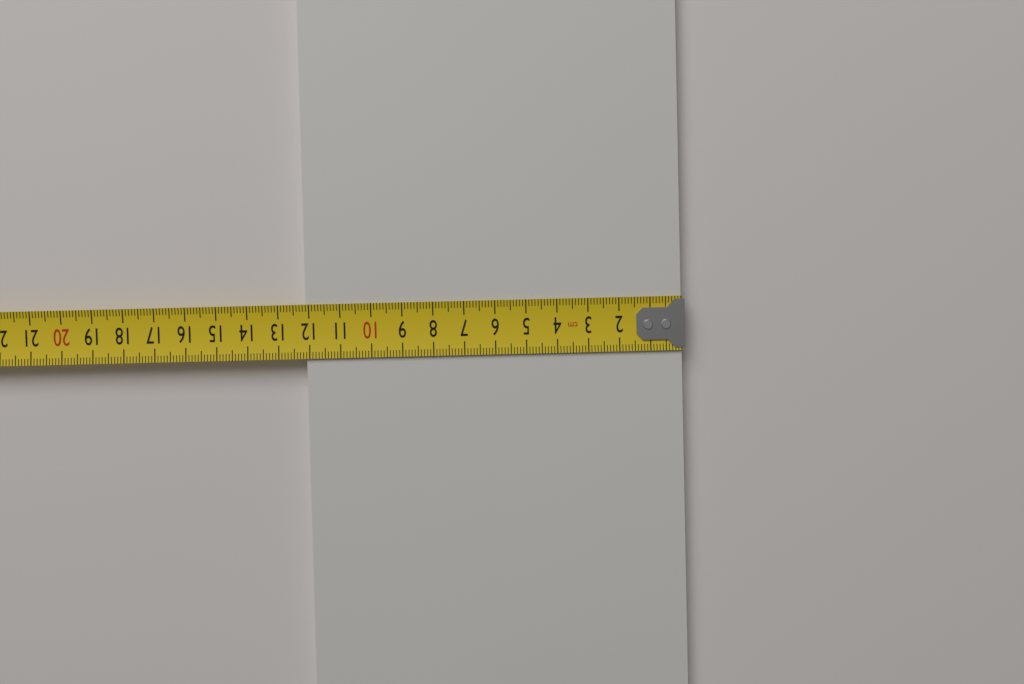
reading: 12.1 cm
